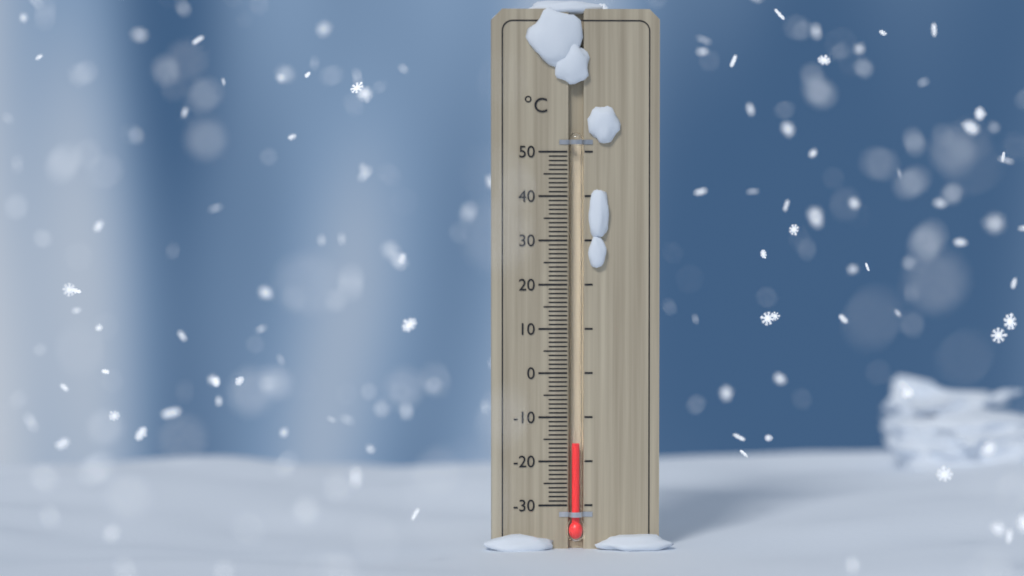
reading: -16 °C
